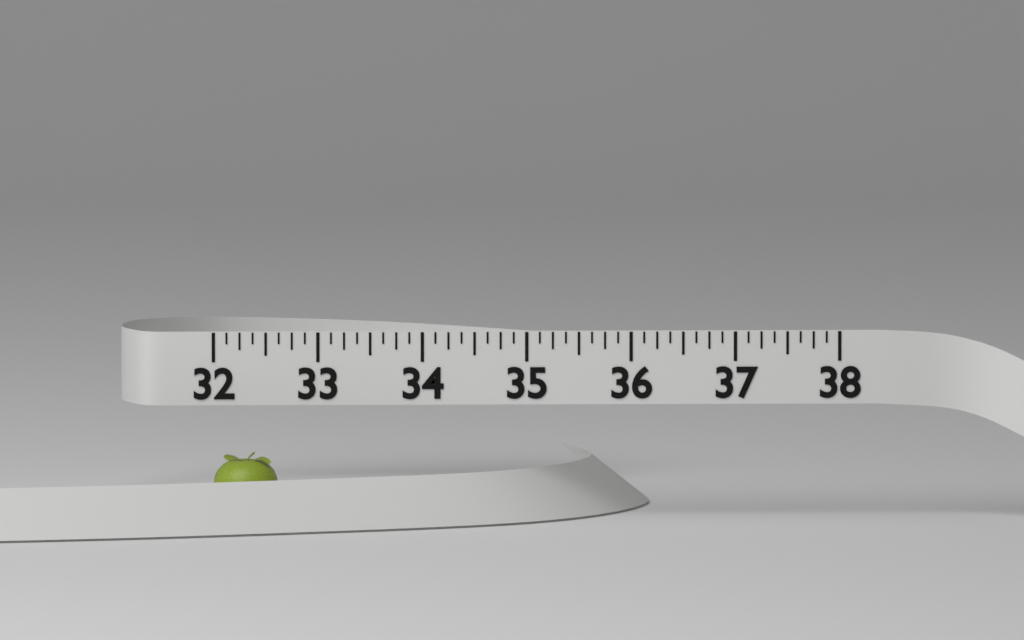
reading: 32.625 (no unit)
